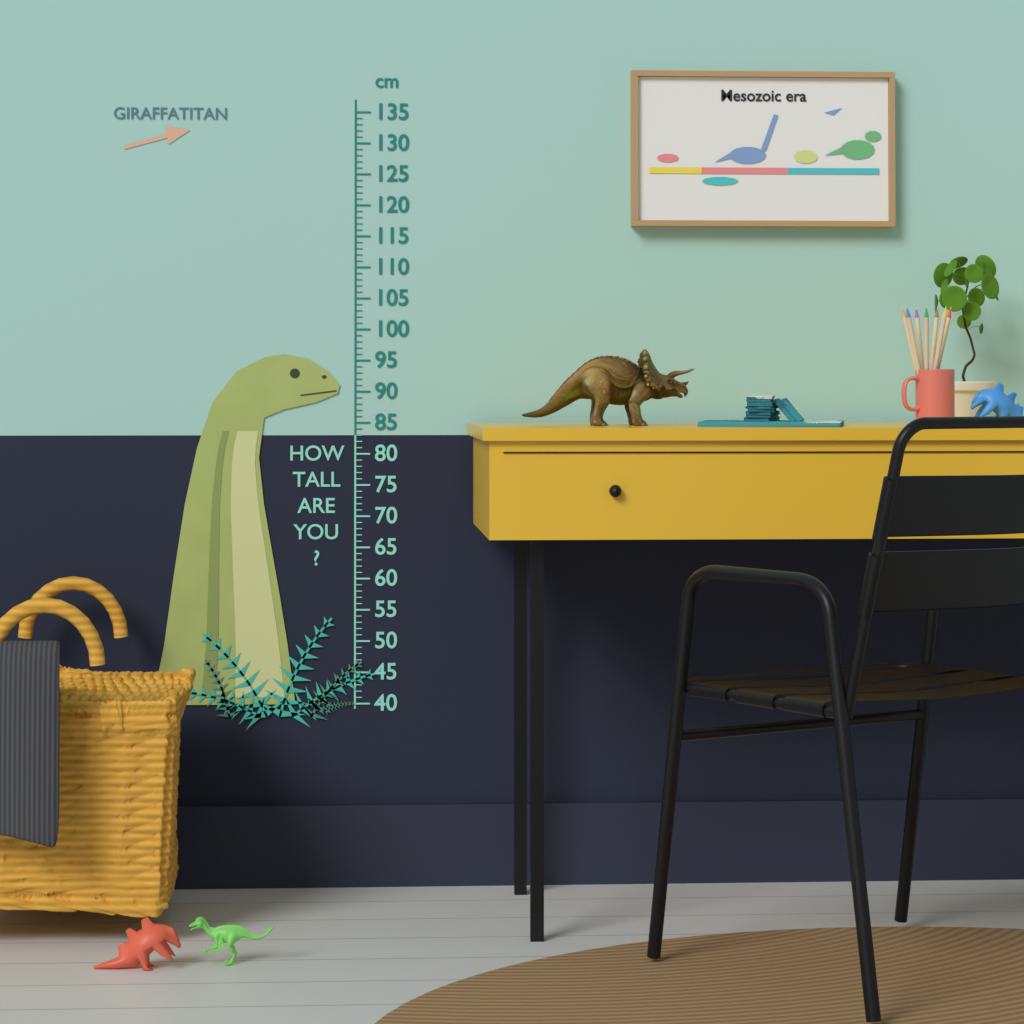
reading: 96 cm
